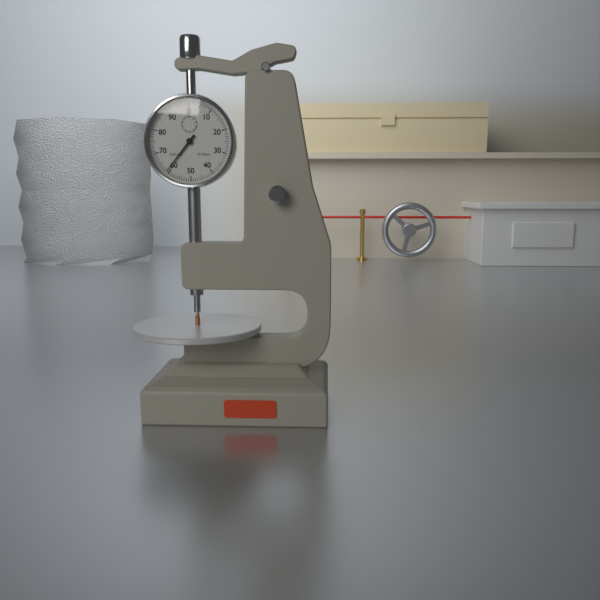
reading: 0.61 mm
